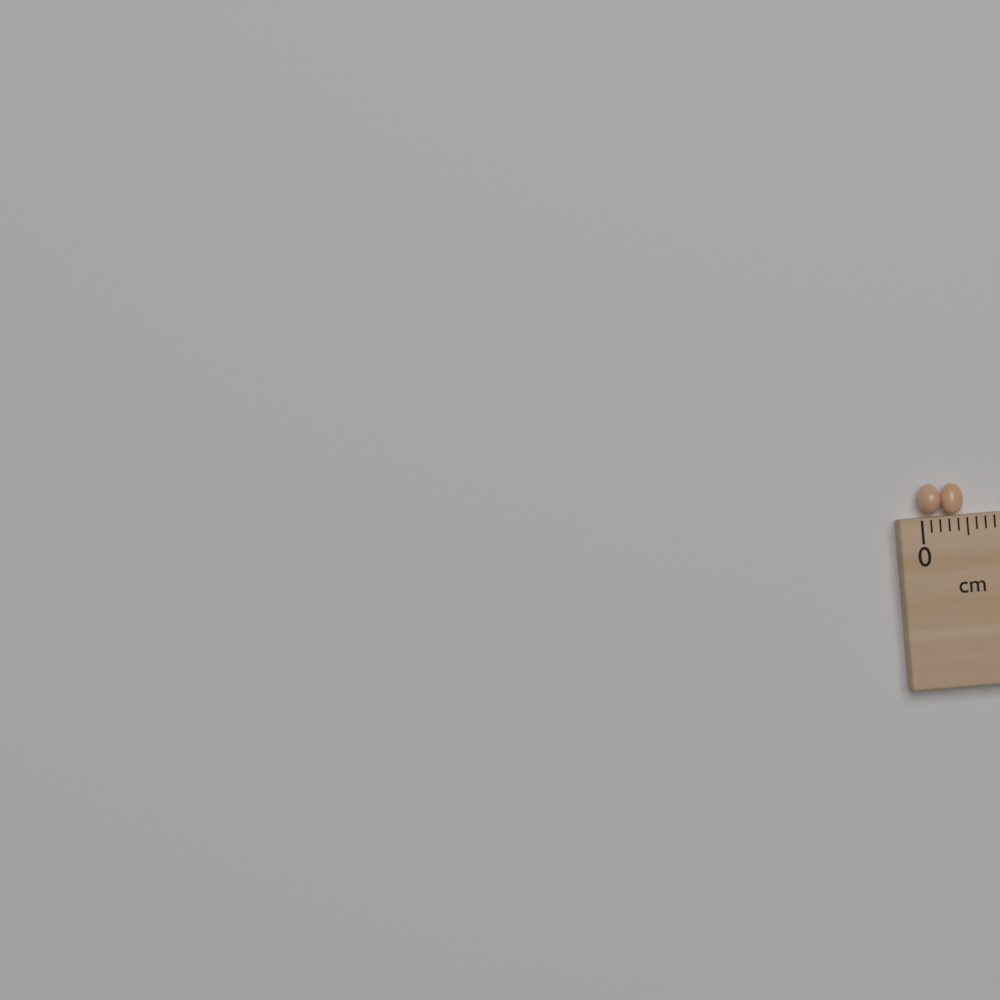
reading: 0.5 cm
